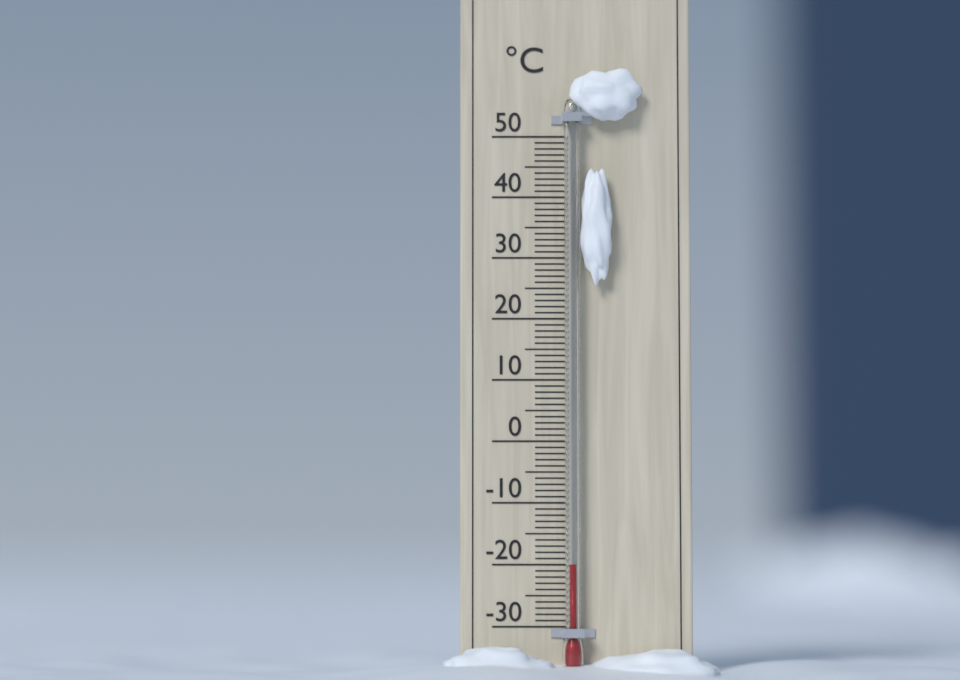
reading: -20 °C
